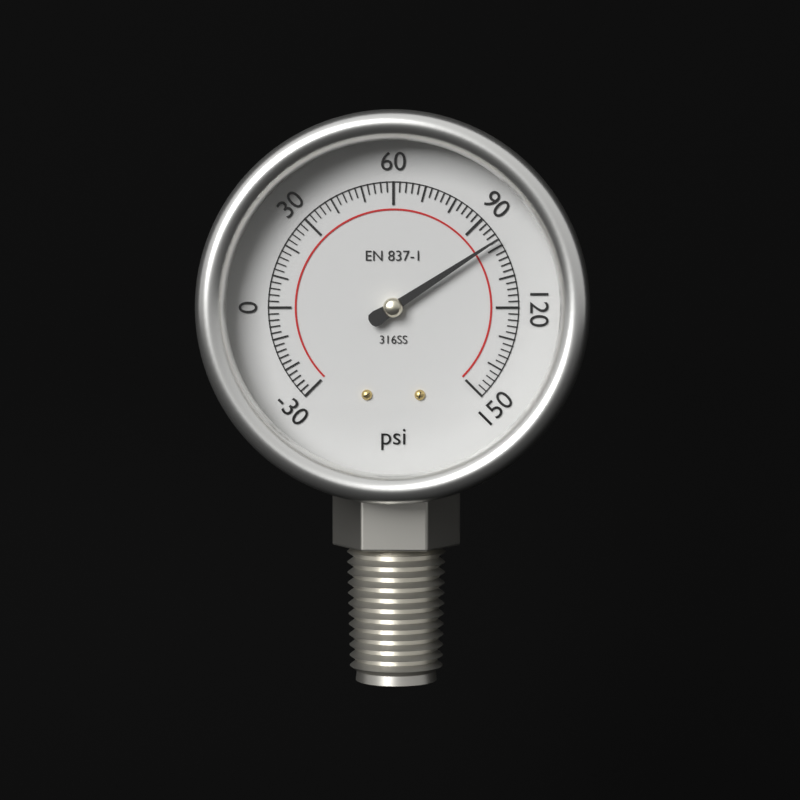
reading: 98 psi
